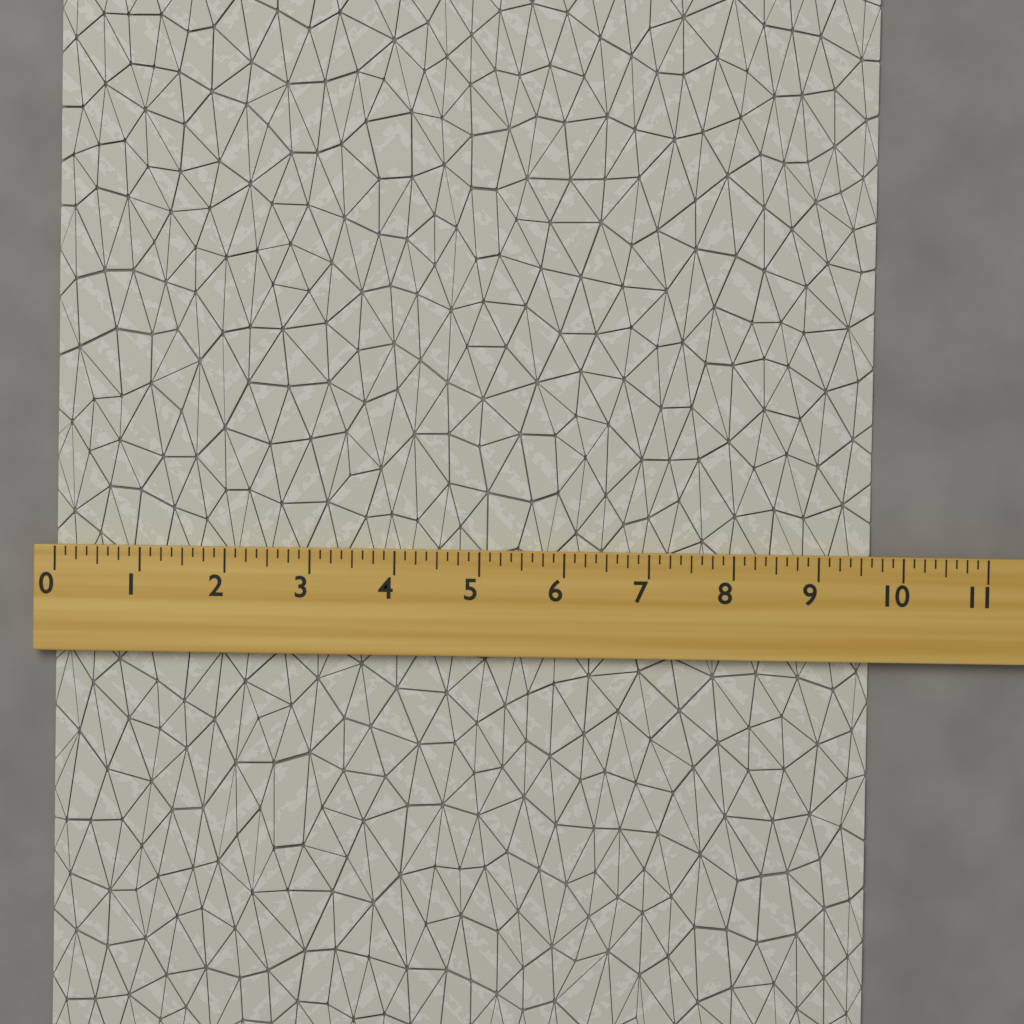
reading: 9.625 (no unit)
